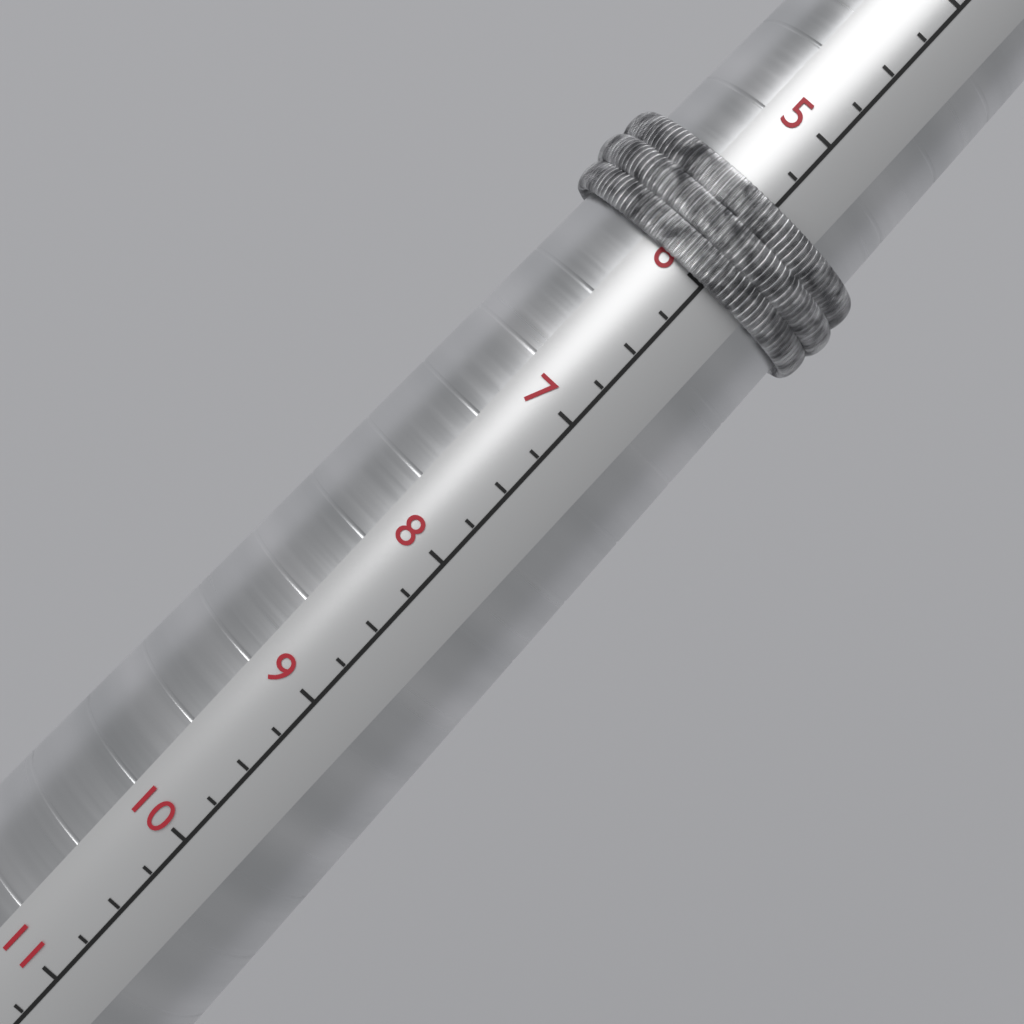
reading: 6.00 (no unit)
